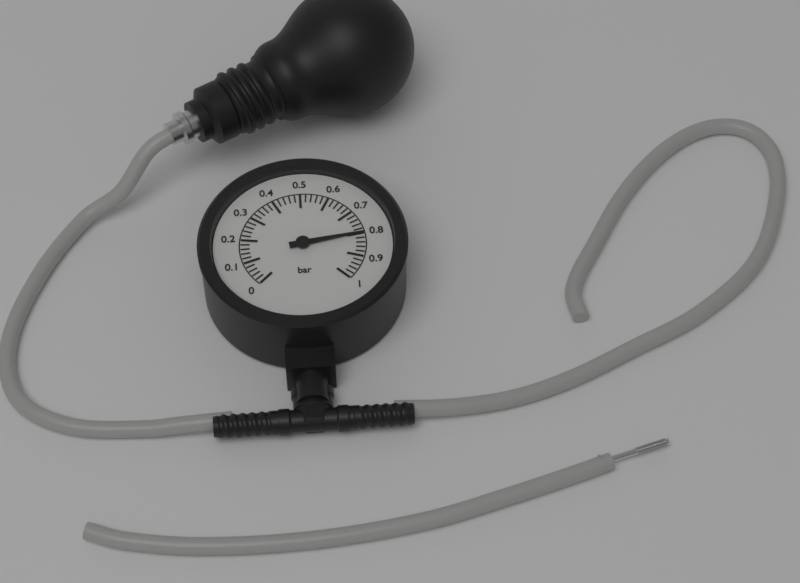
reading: 0.80 bar
